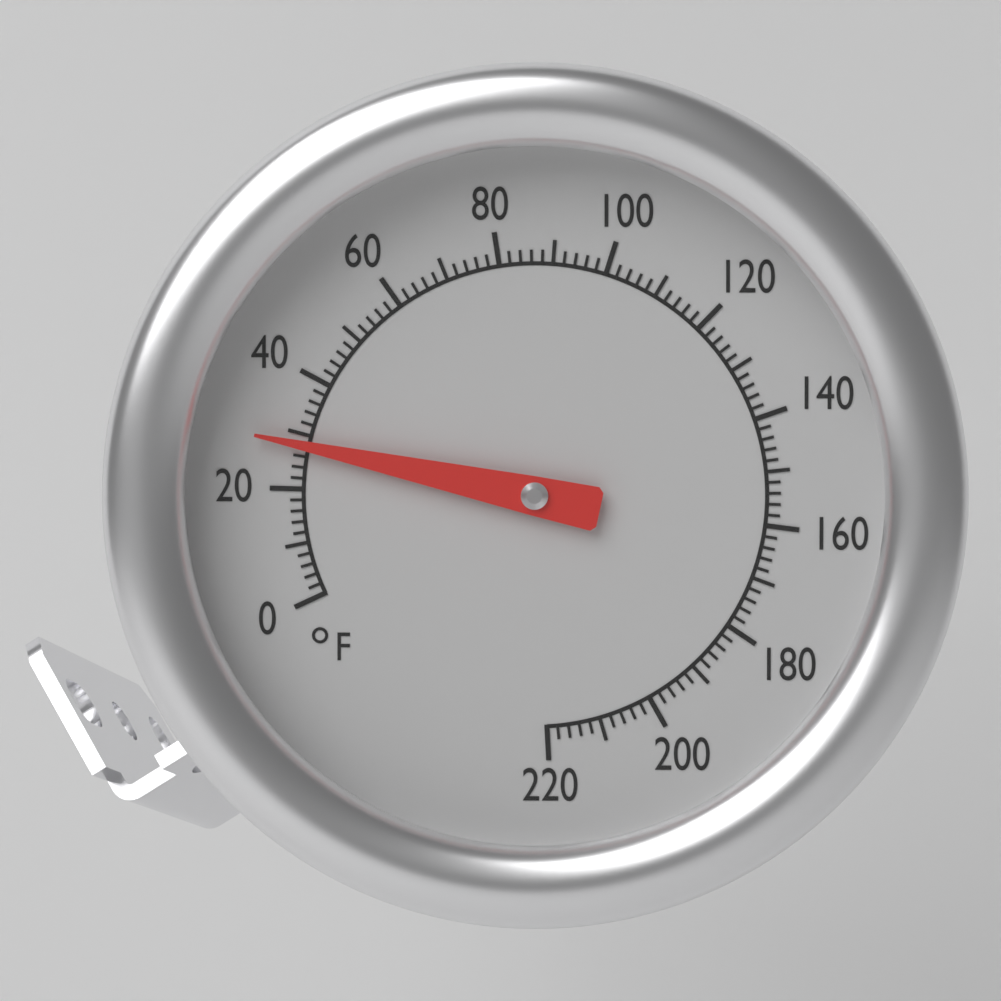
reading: 28 °F
